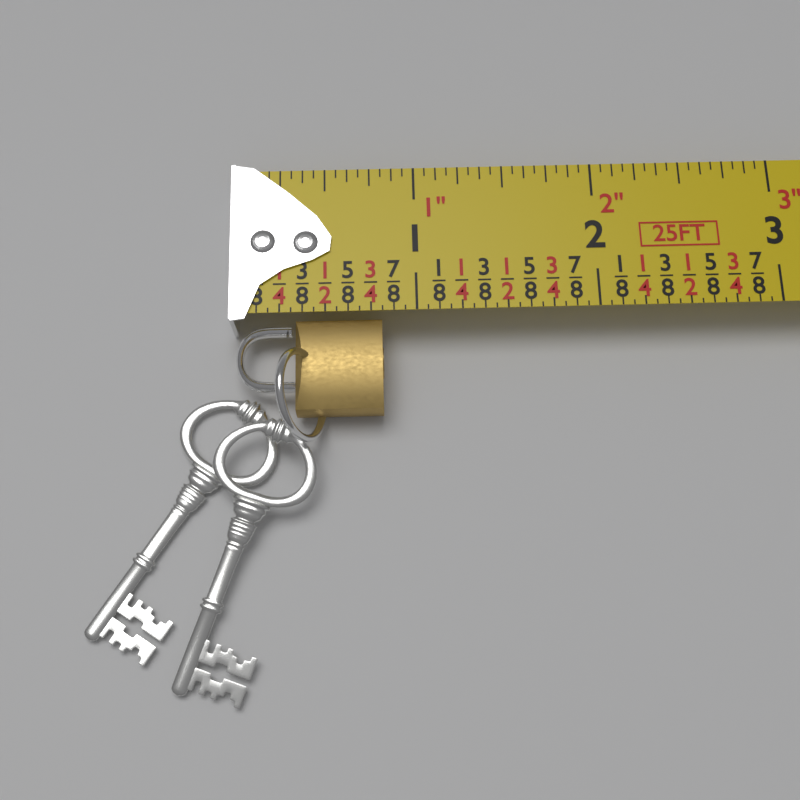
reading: 0.8125 in
